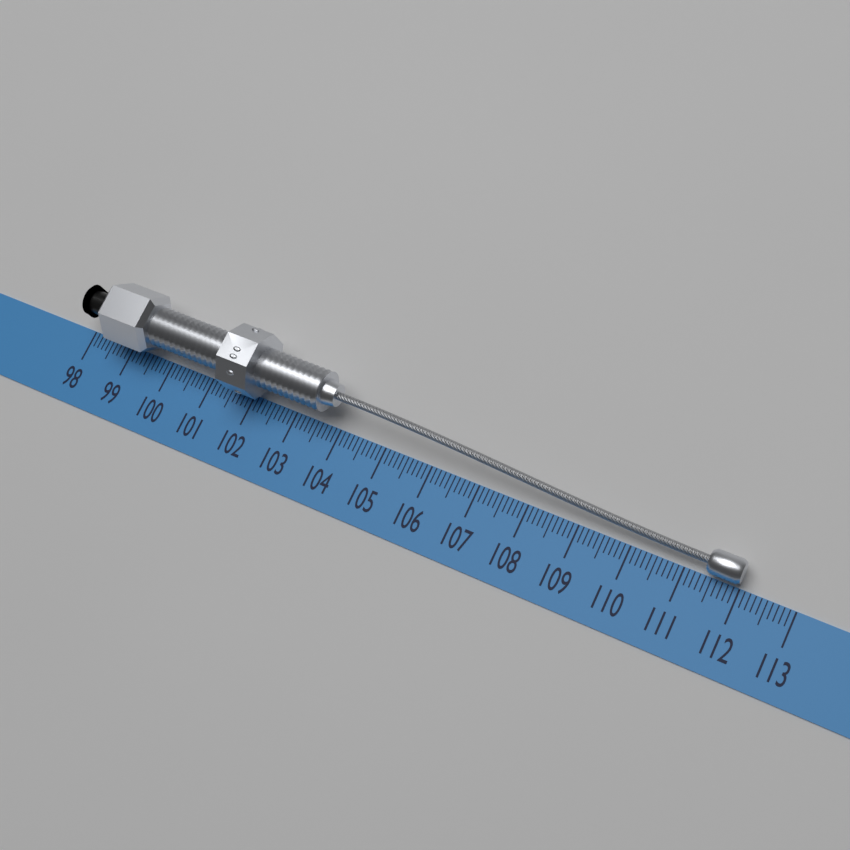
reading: 112.0 (no unit)
